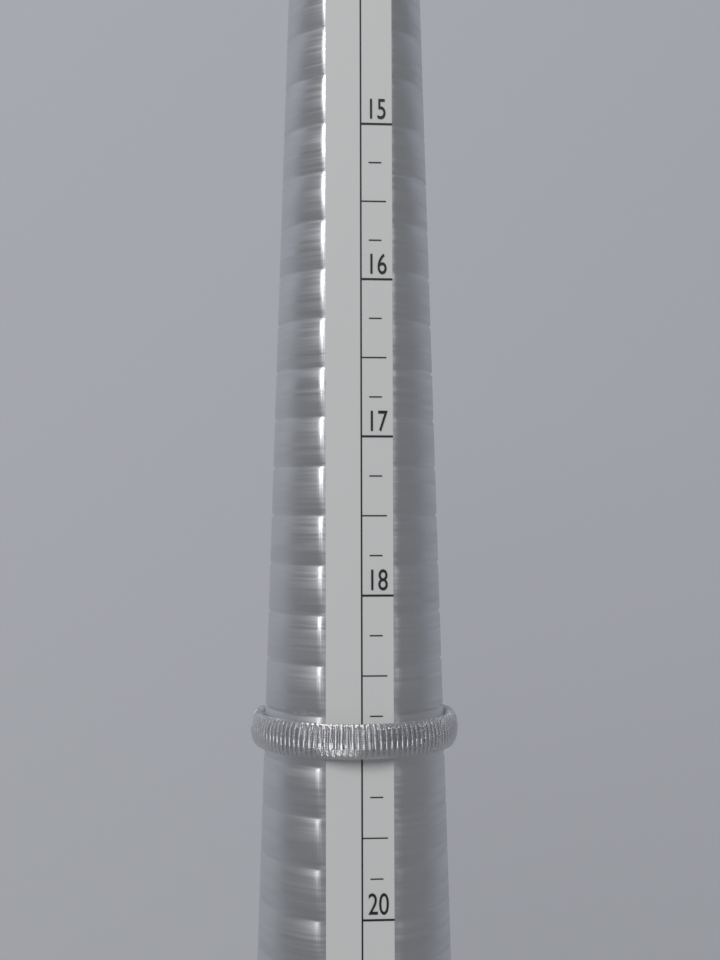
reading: 19.00 (no unit)
